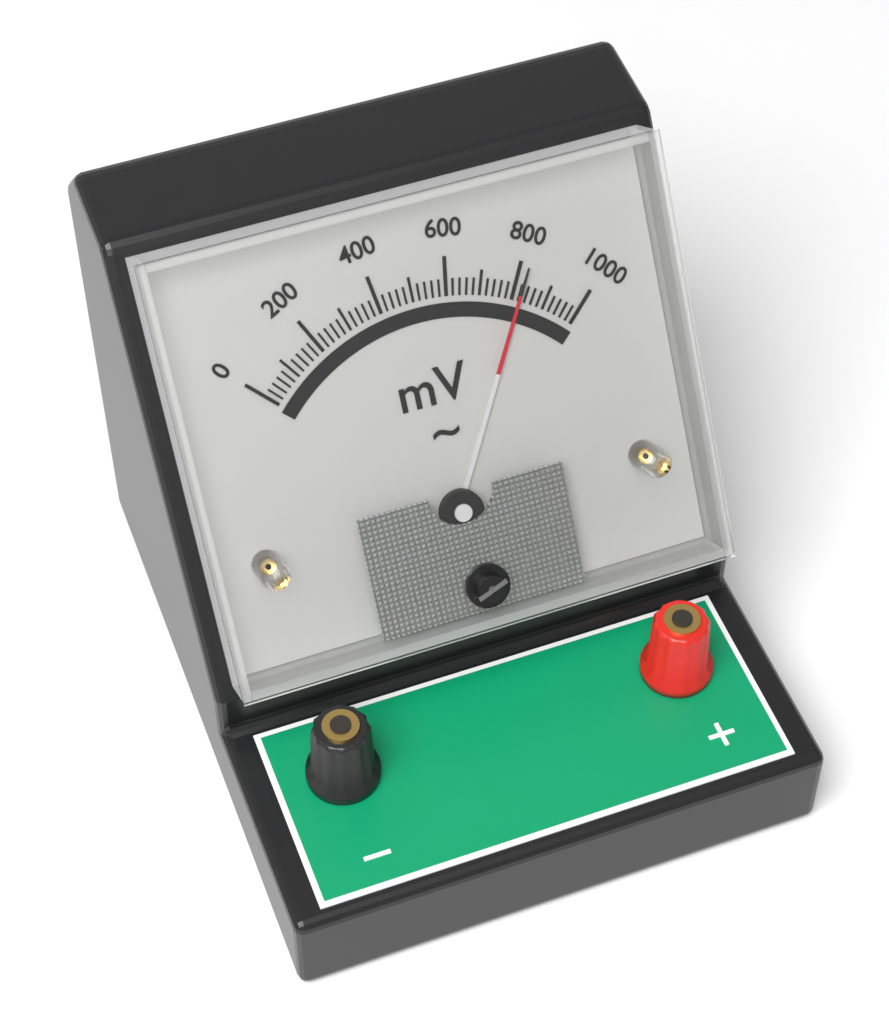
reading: 820 mV
